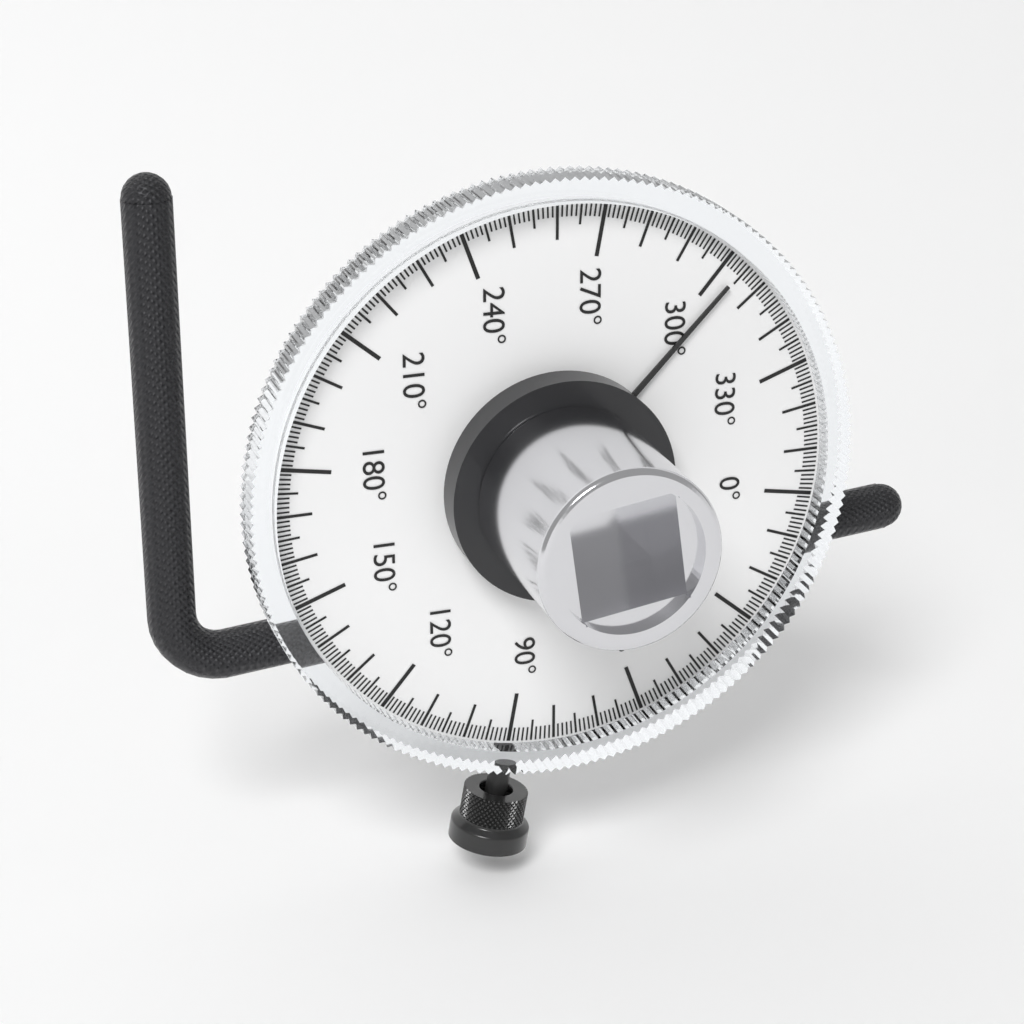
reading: 304 °
